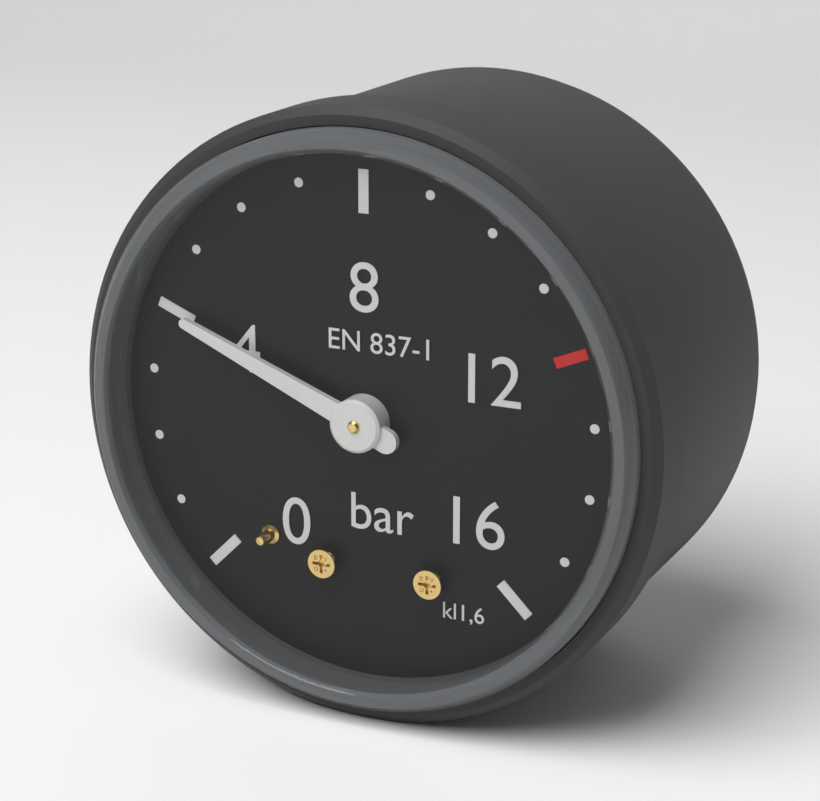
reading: 4 bar
